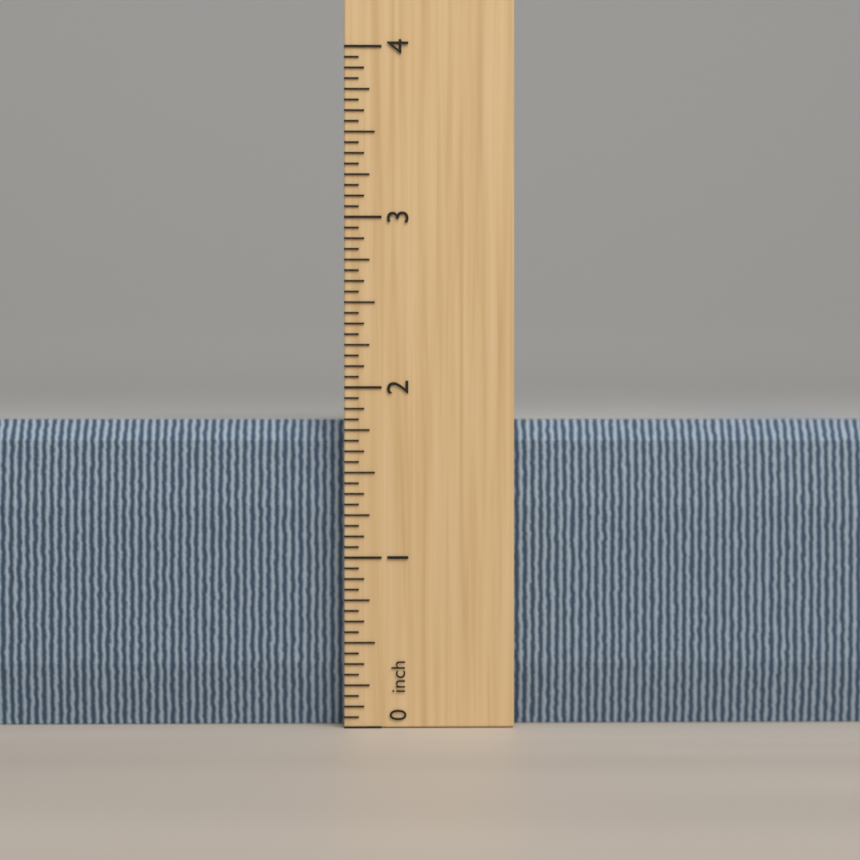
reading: 1.8125 inch
